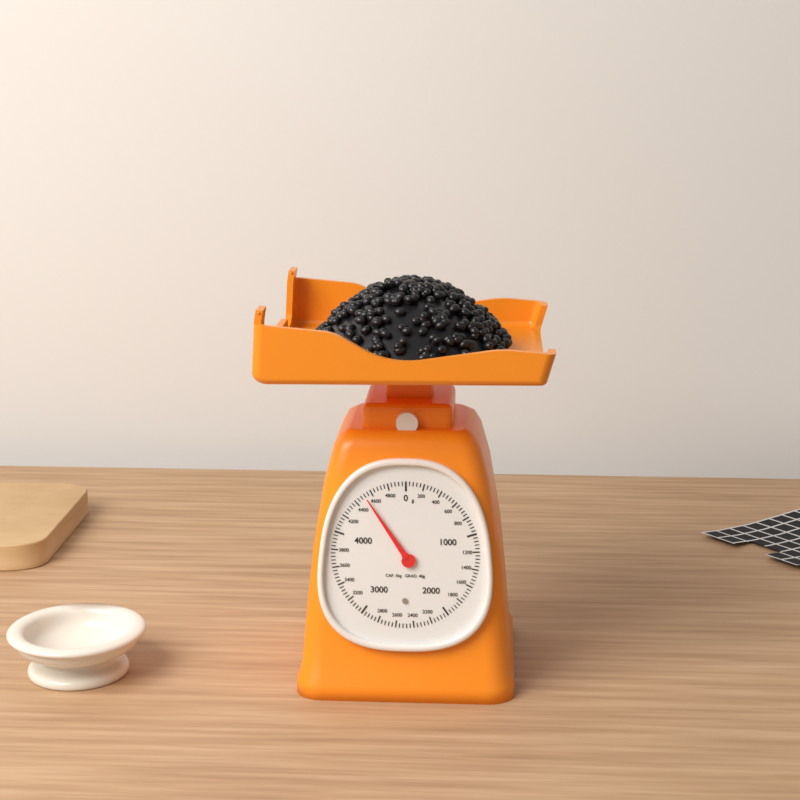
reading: 4520 g
